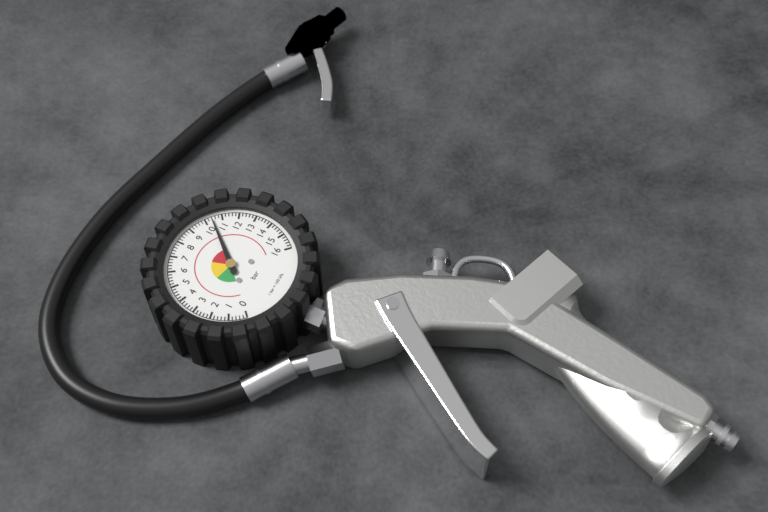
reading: 10.4 bar
